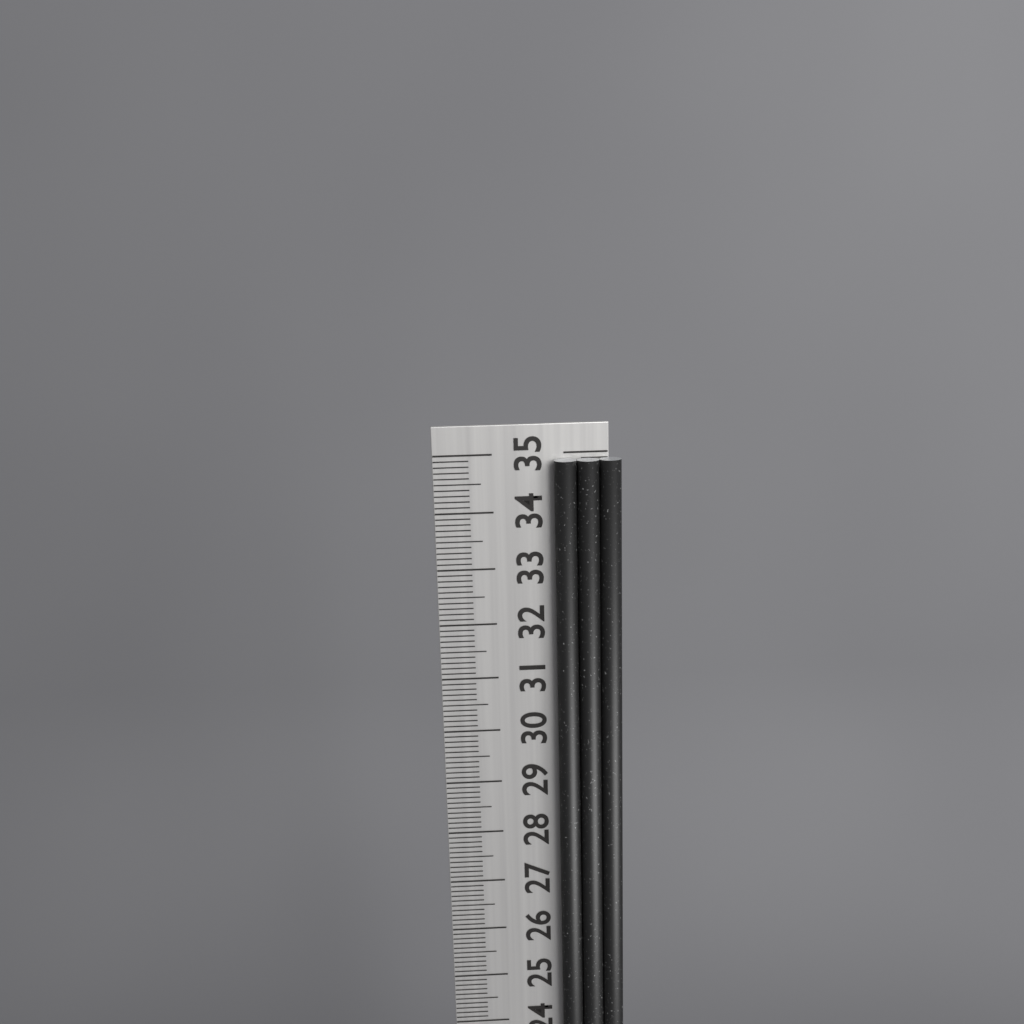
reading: 34.9 cm
